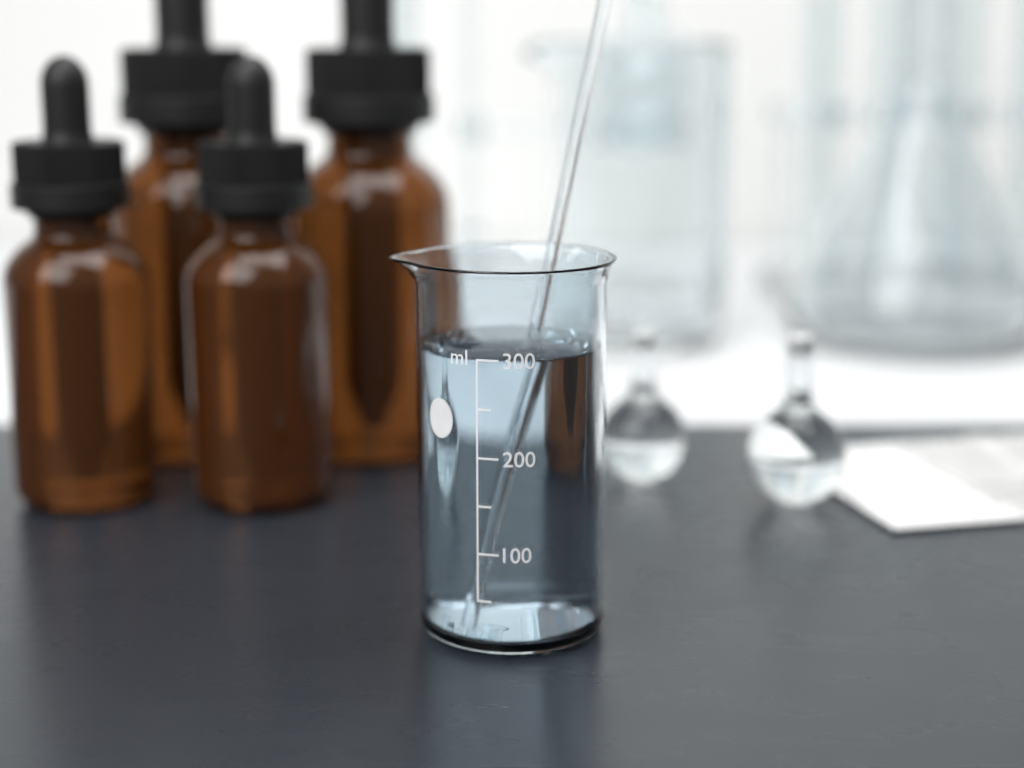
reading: 300 ml
